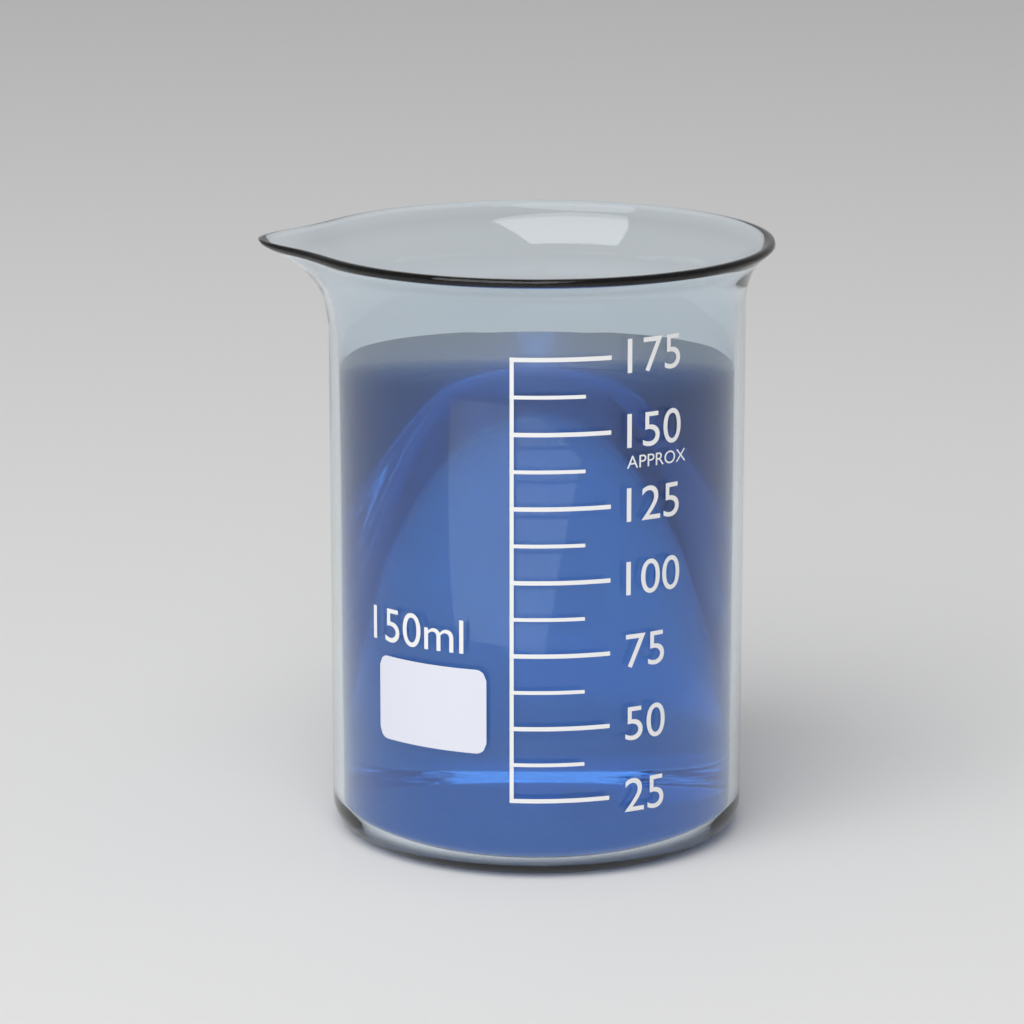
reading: 160.0 ml
